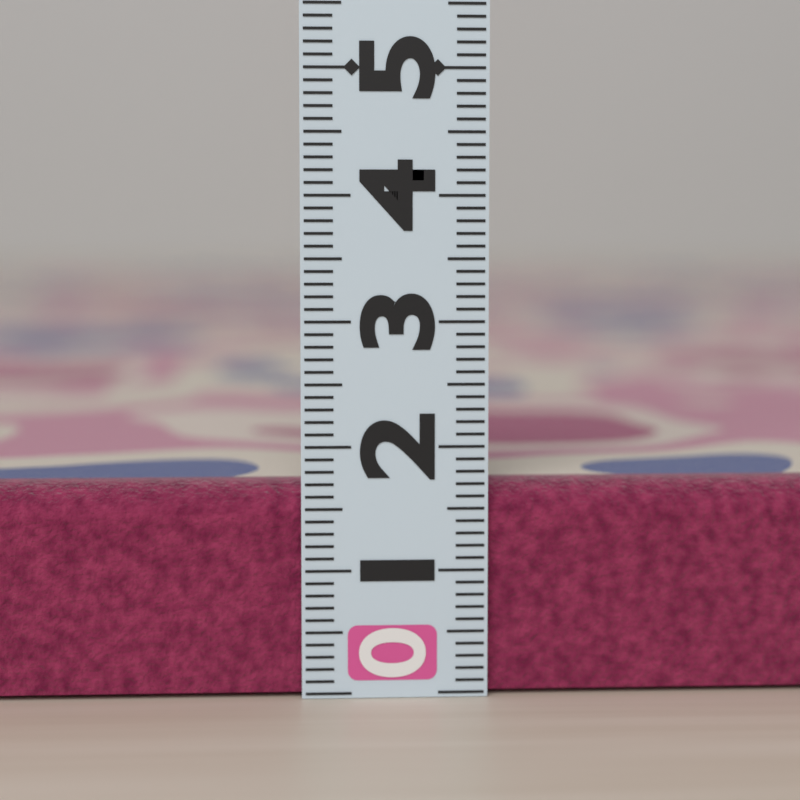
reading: 1.7 (no unit)
